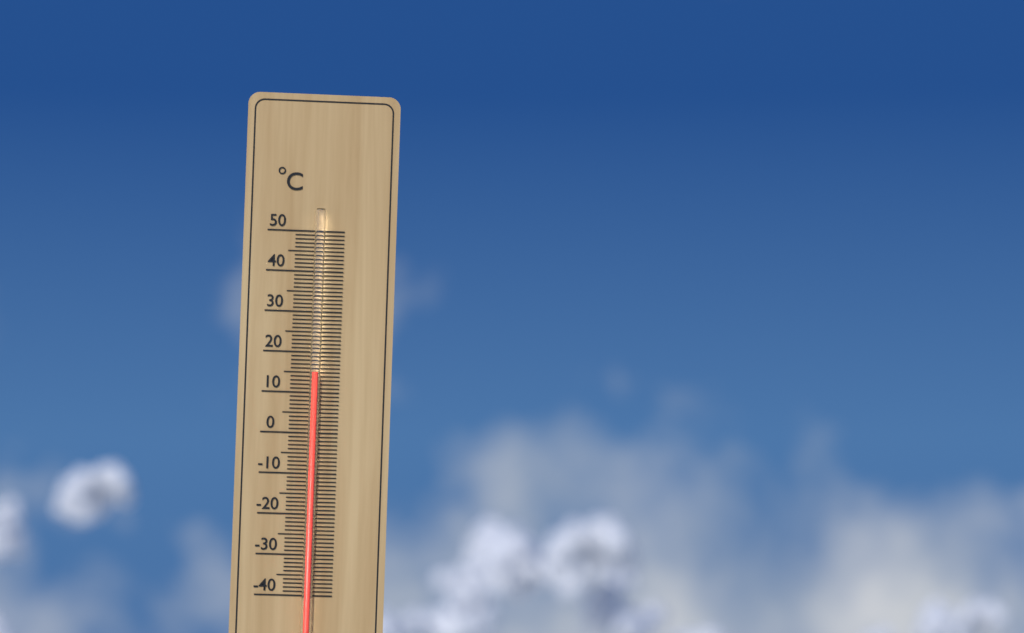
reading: 15 °C
